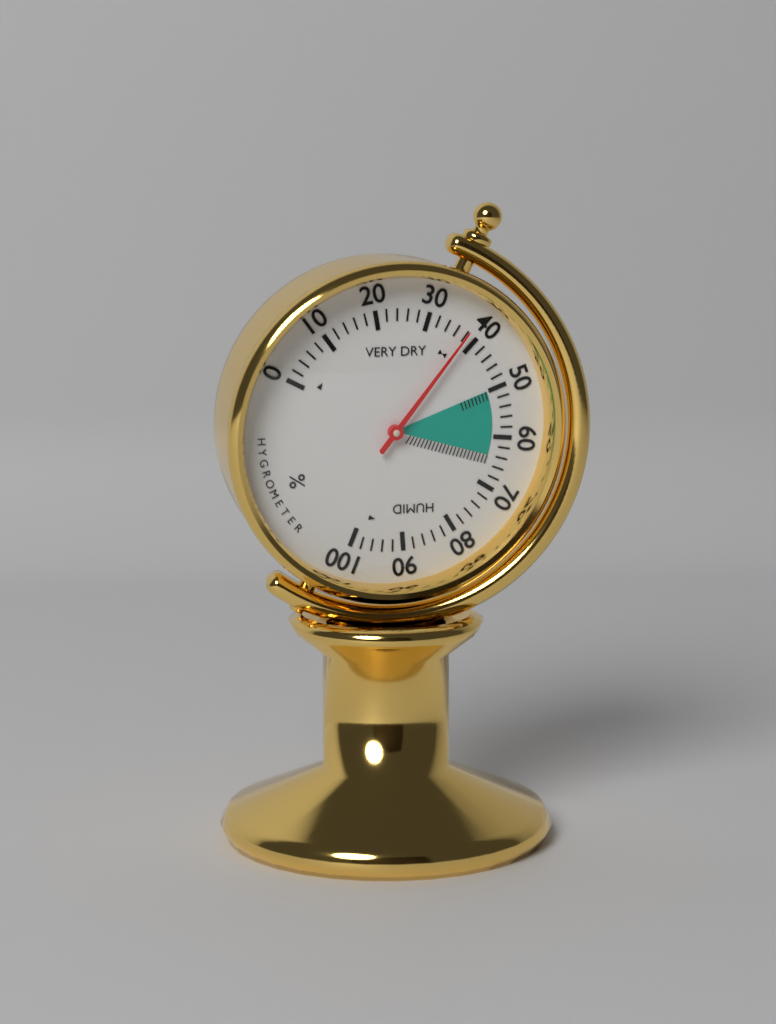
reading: 38 %
